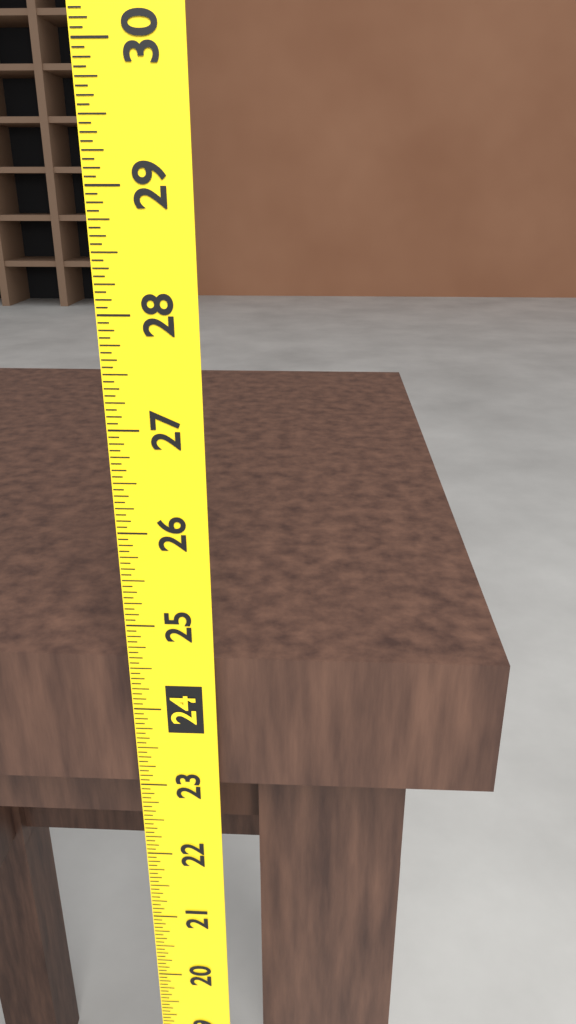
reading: 24.5625 (no unit)
